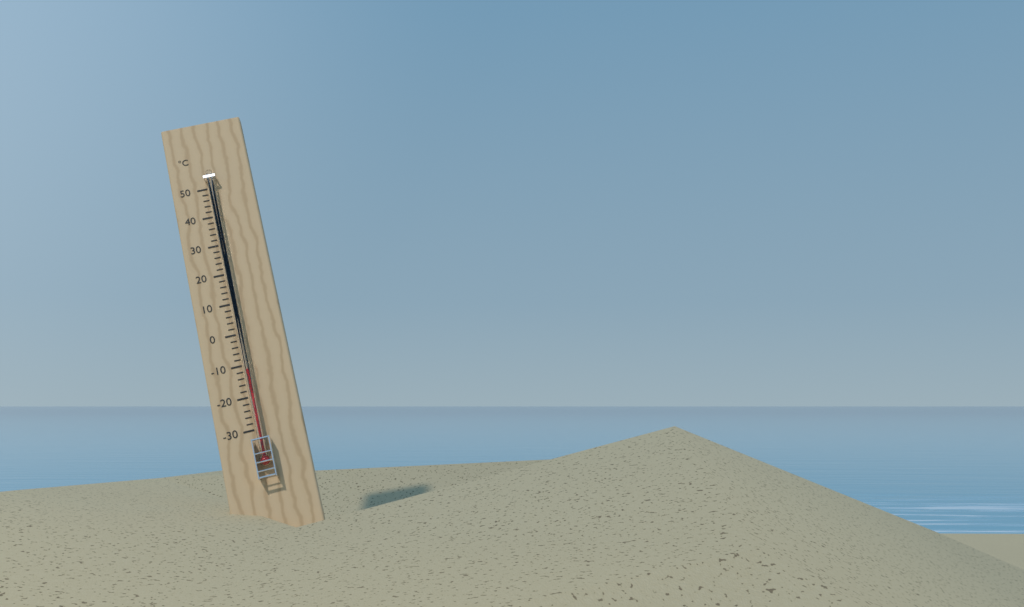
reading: -12 °C
